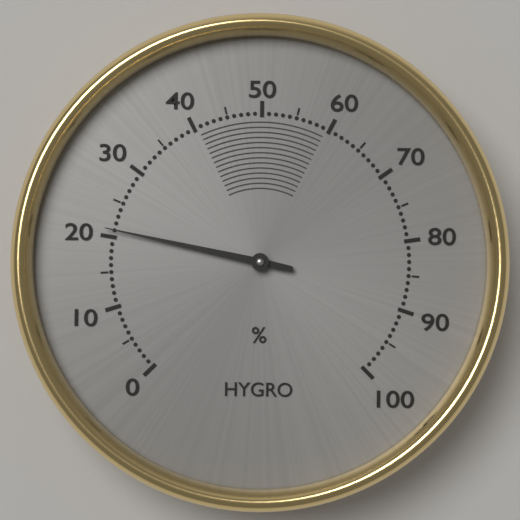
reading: 21 %
